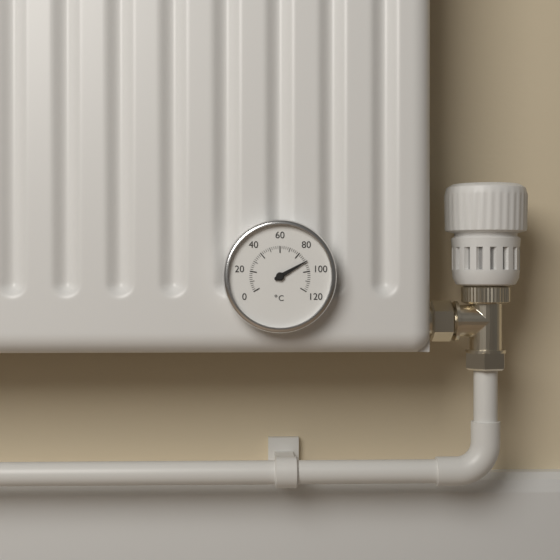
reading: 90 °C
